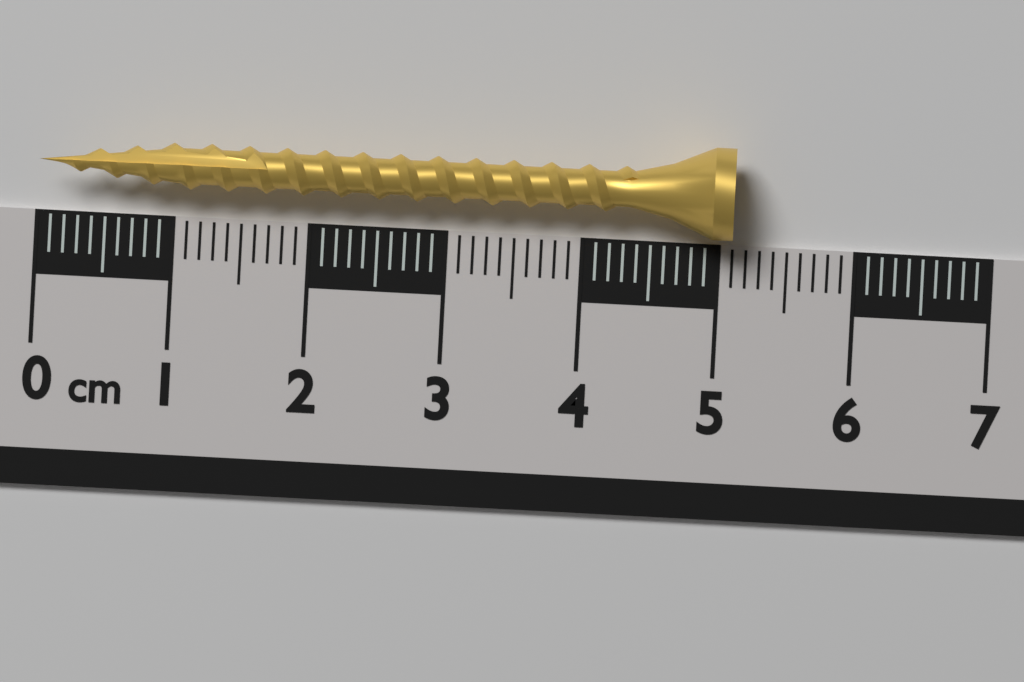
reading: 5.1 cm
